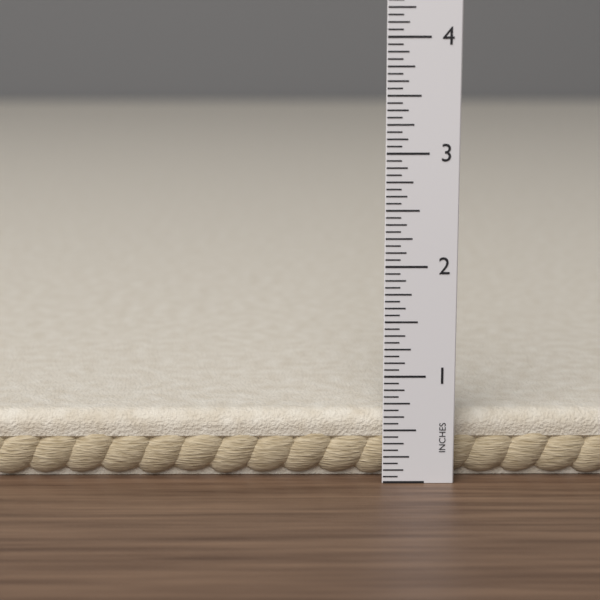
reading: 0.6250 in
